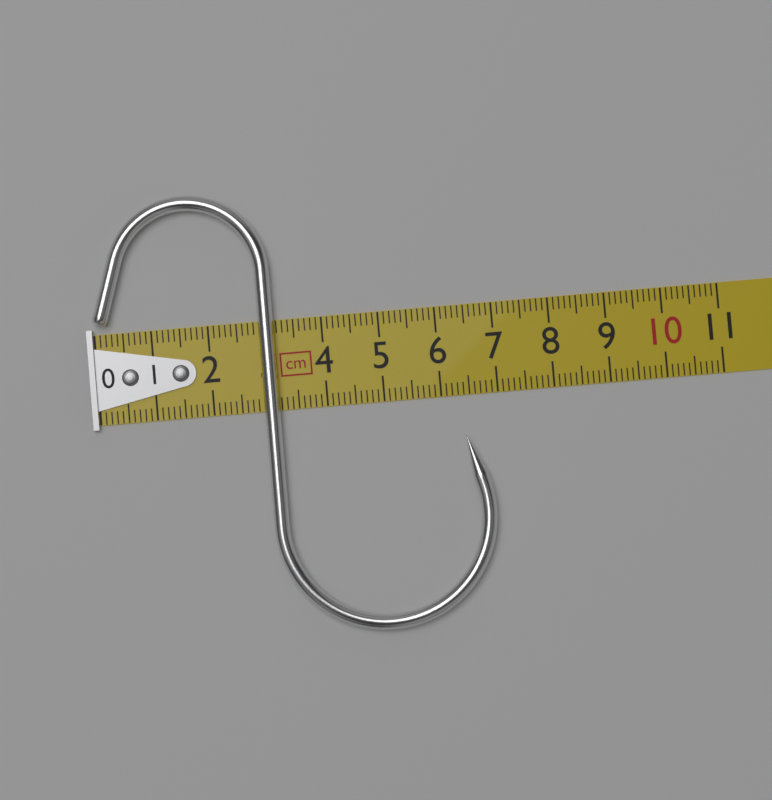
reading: 6.8 cm
